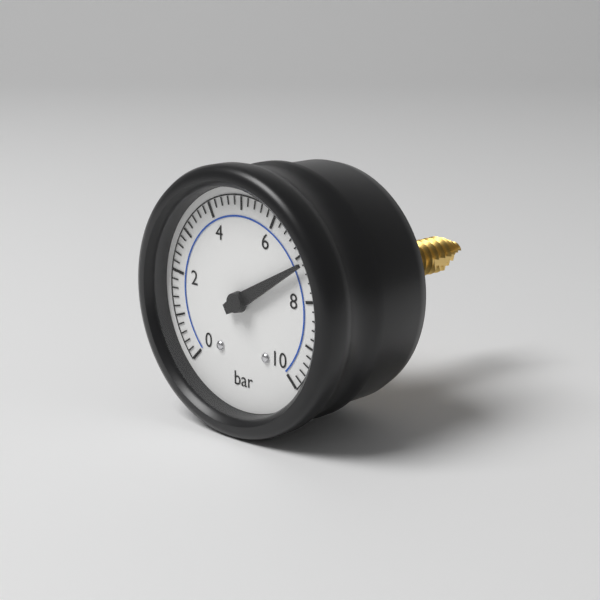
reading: 7.2 bar
